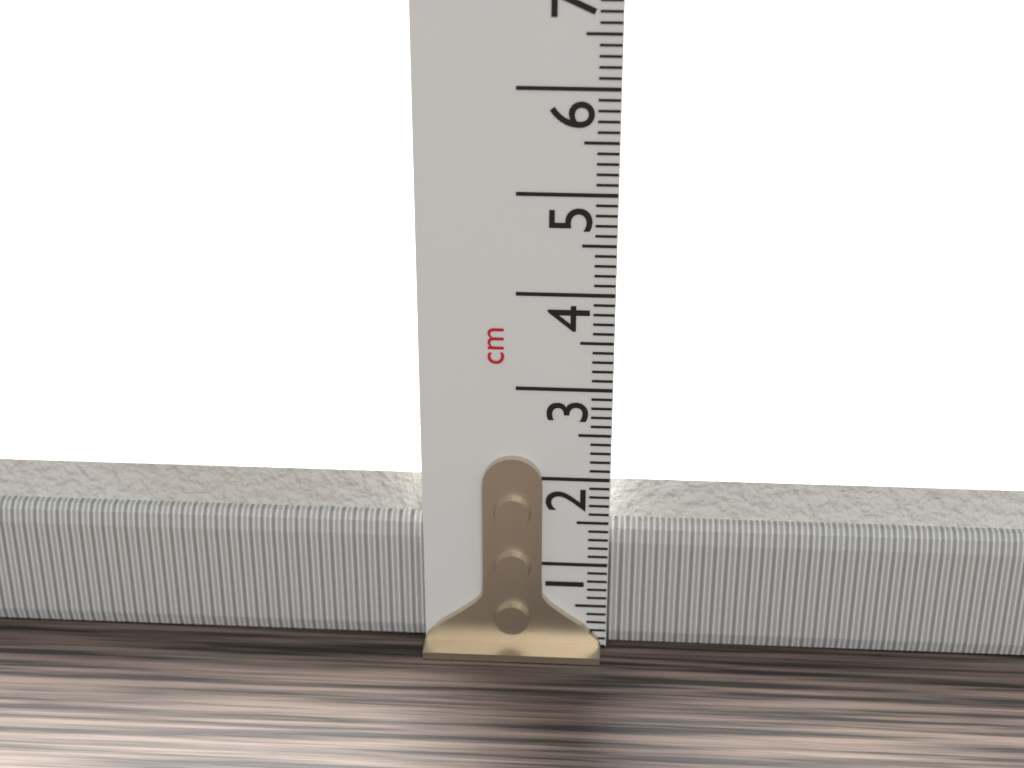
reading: 1.9 cm
